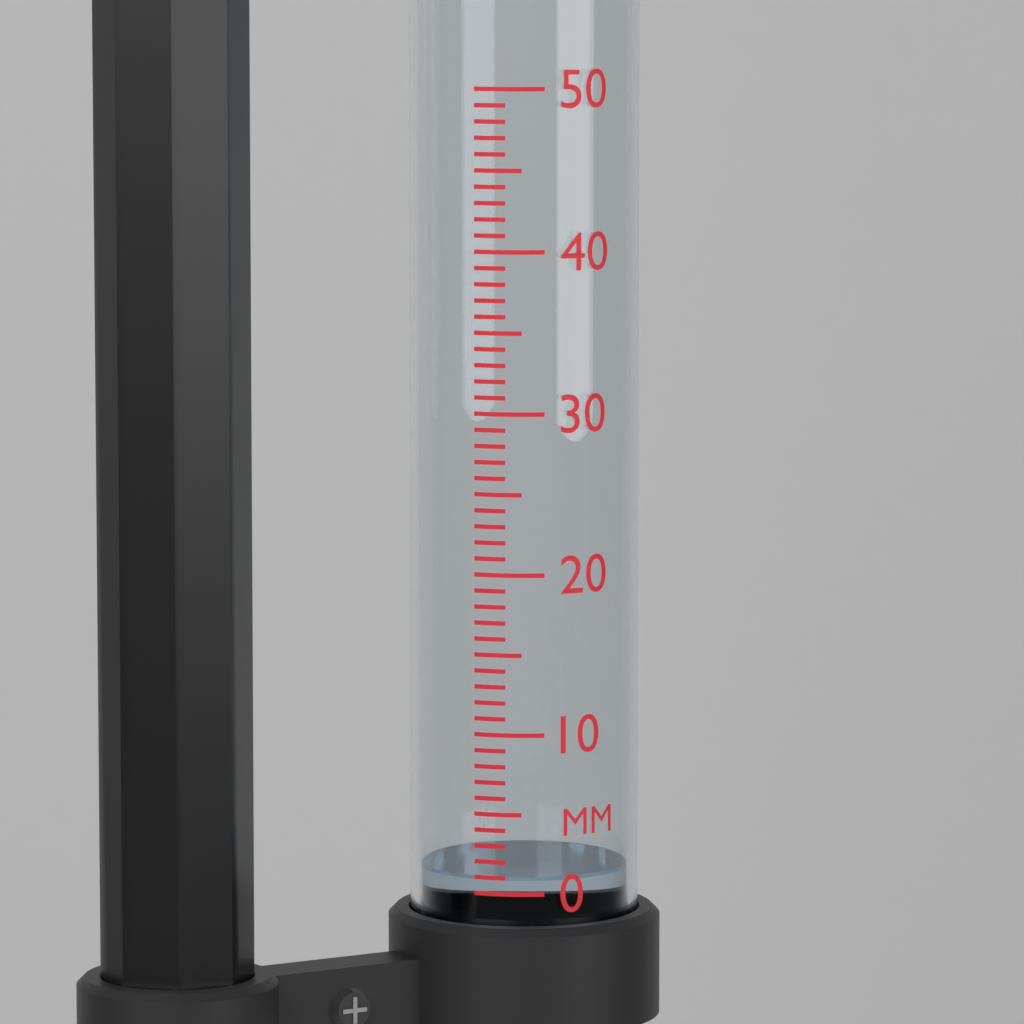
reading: 1 mm
